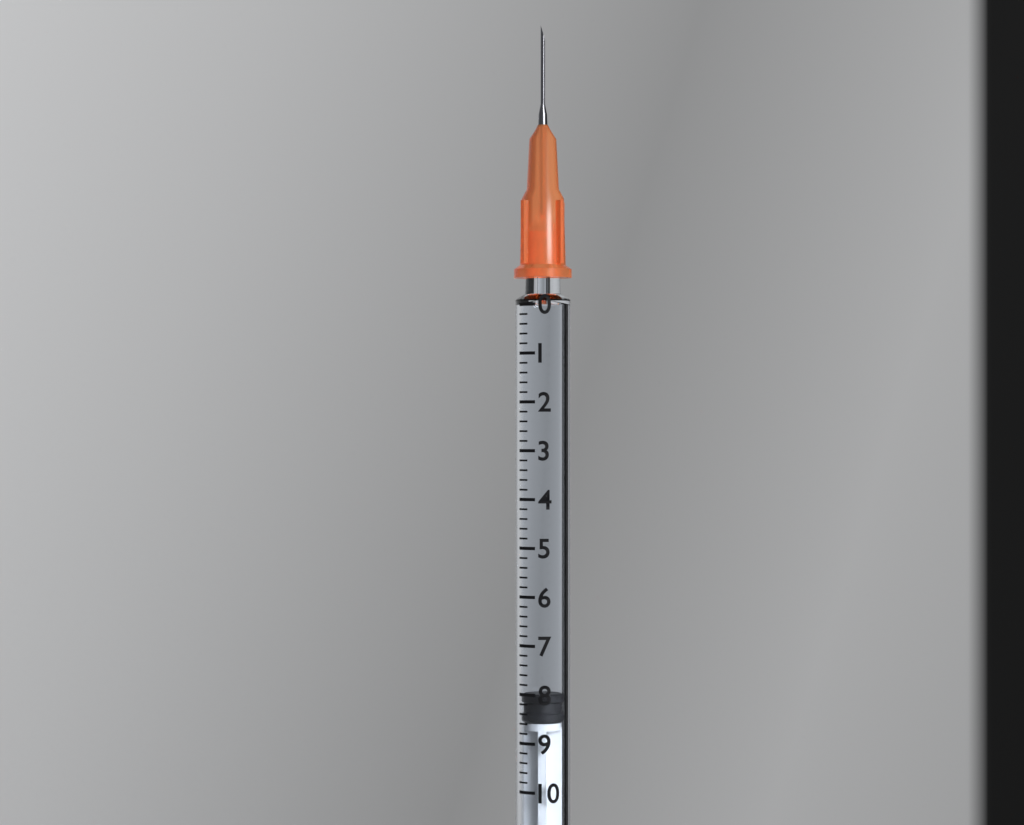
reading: 8.0 (no unit)
